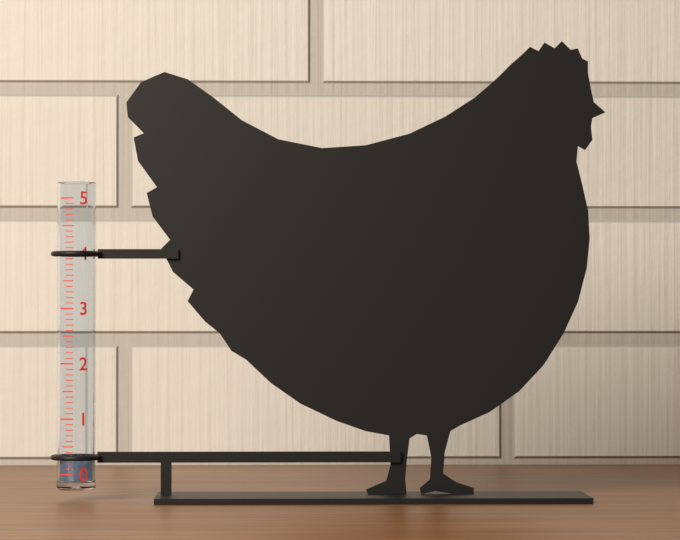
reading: 0.3 (no unit)
